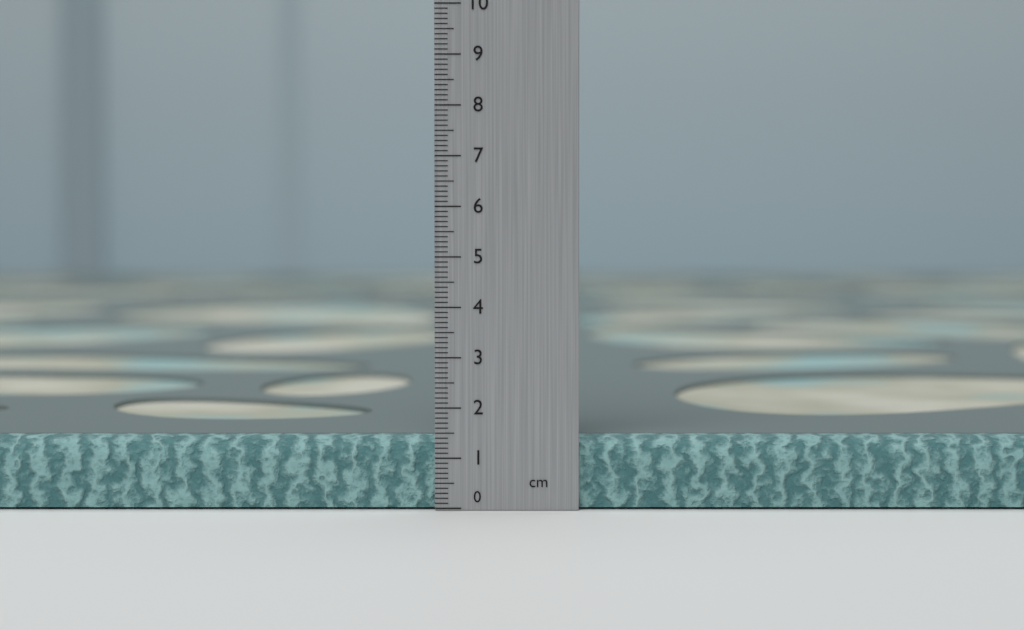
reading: 1.4 cm
